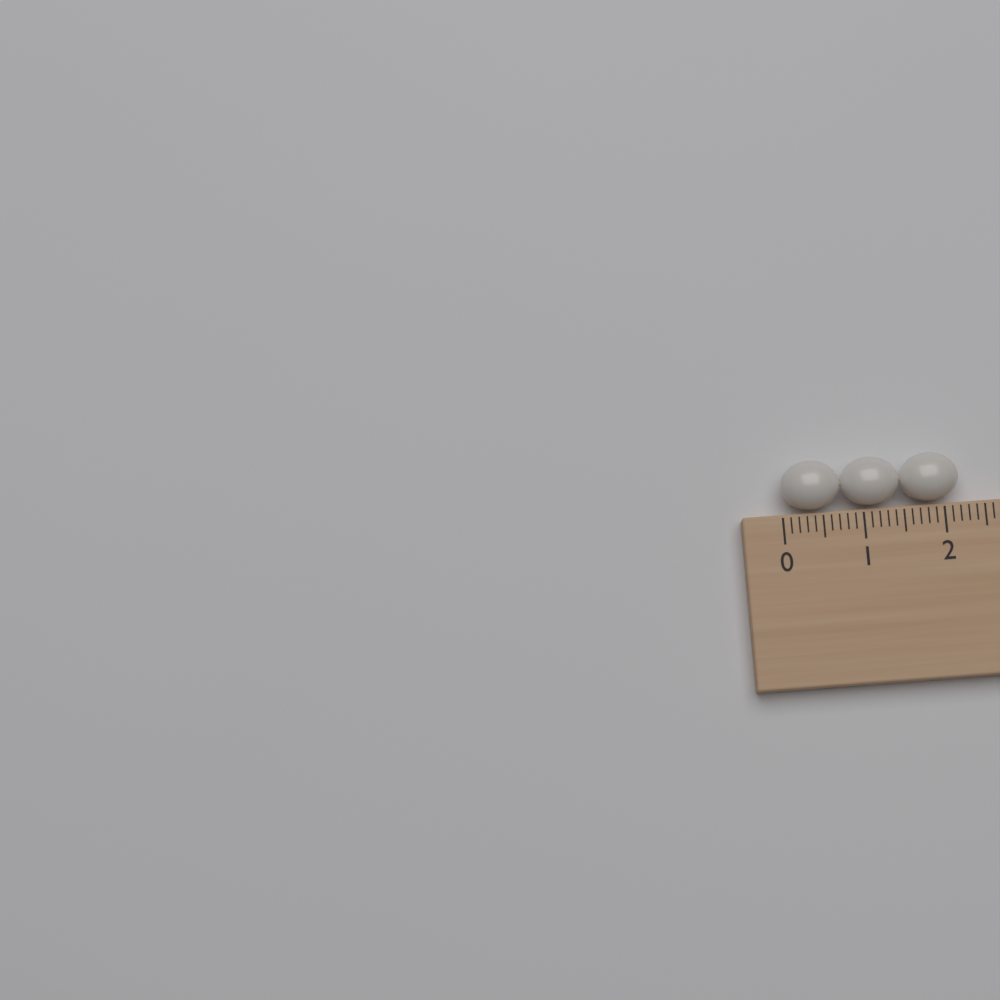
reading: 2.2 (no unit)
